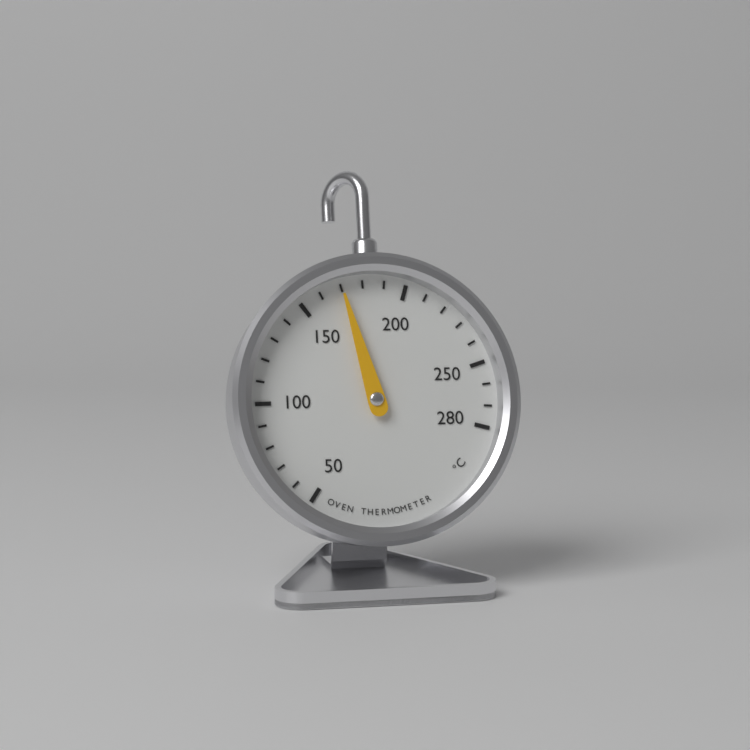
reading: 170 °C
